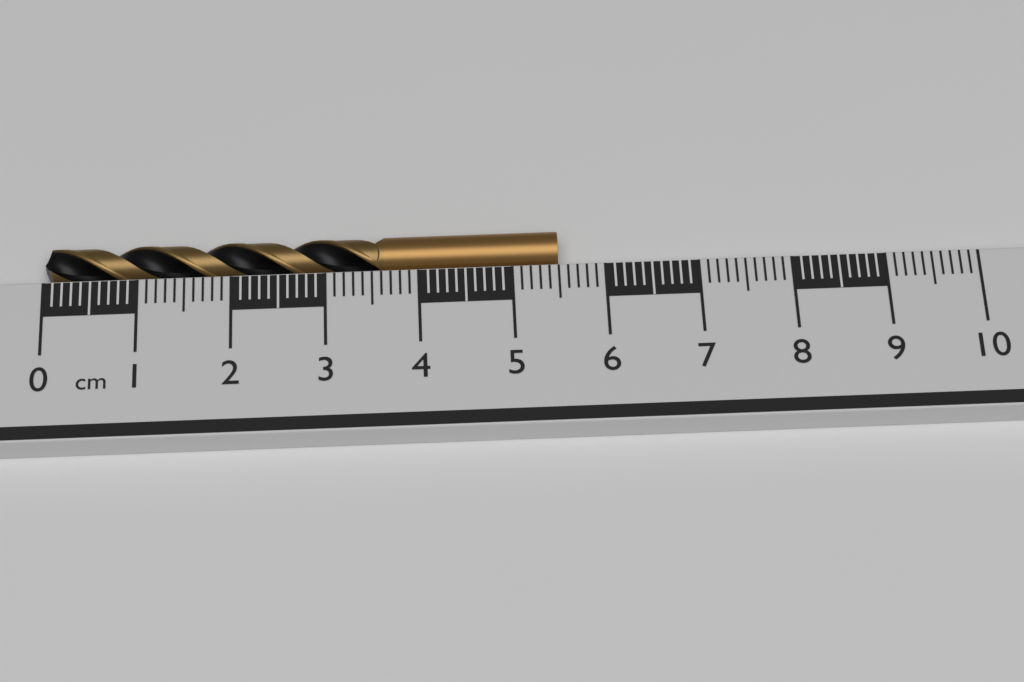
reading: 5.5 cm
